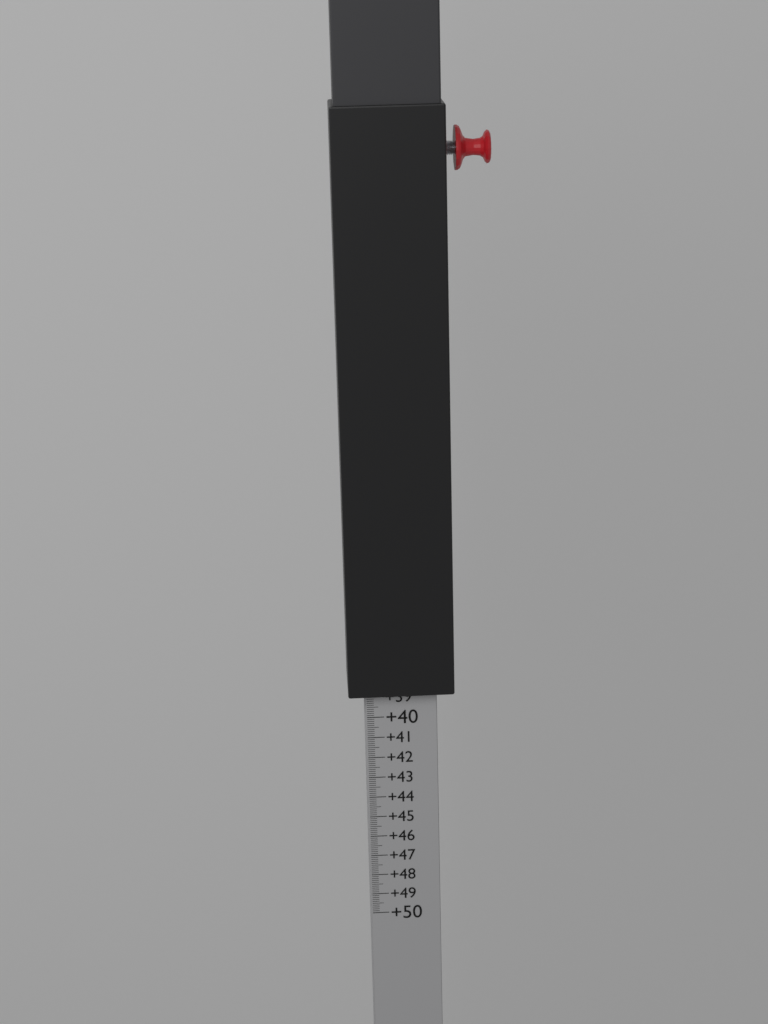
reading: 38.8 (no unit)
